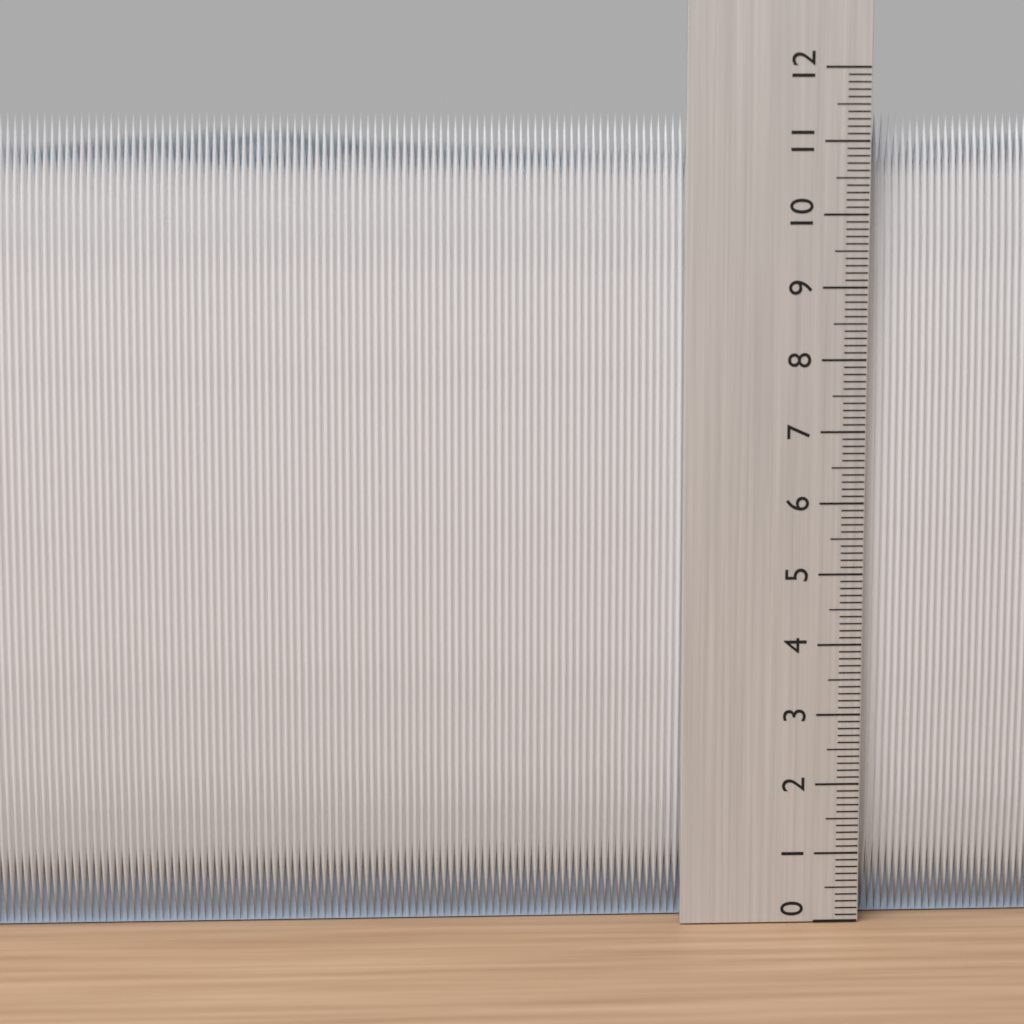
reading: 11.4 (no unit)
